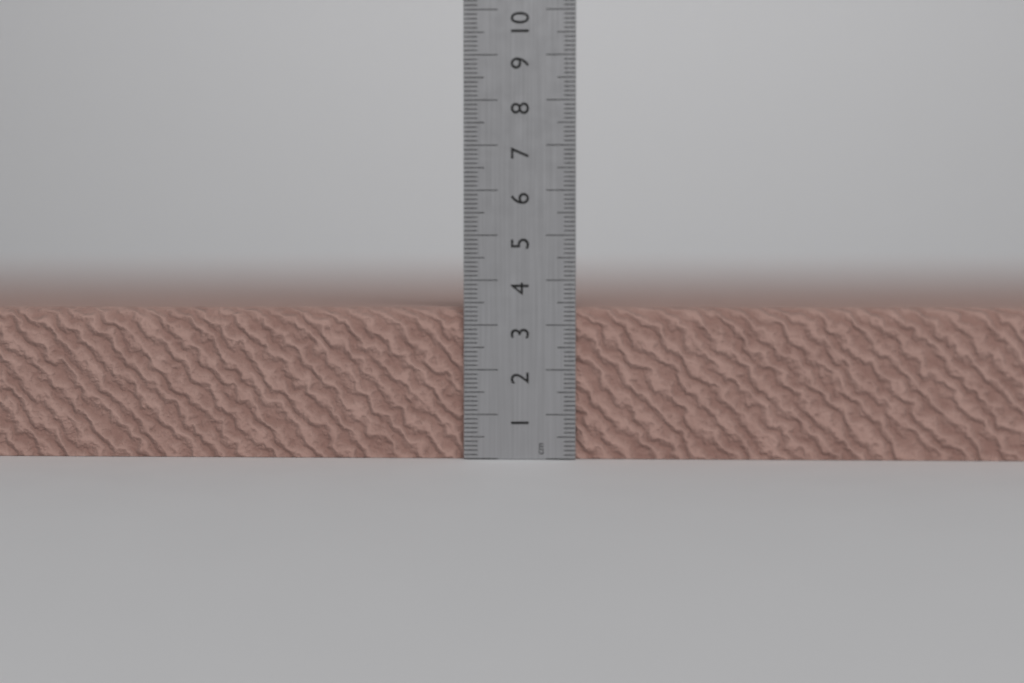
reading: 3.4 cm
